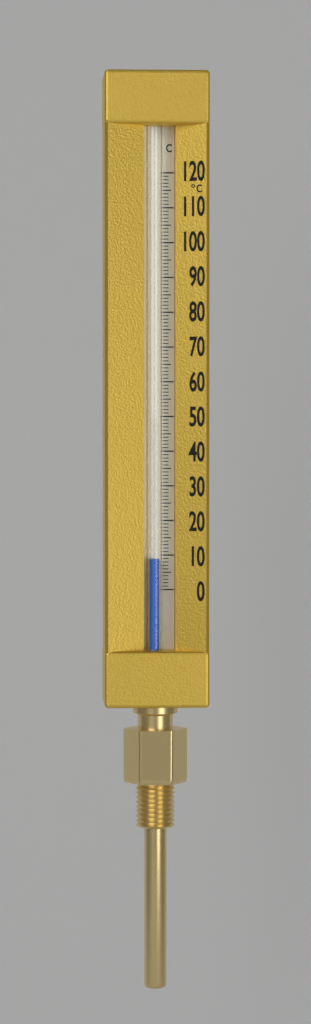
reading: 9 °C
